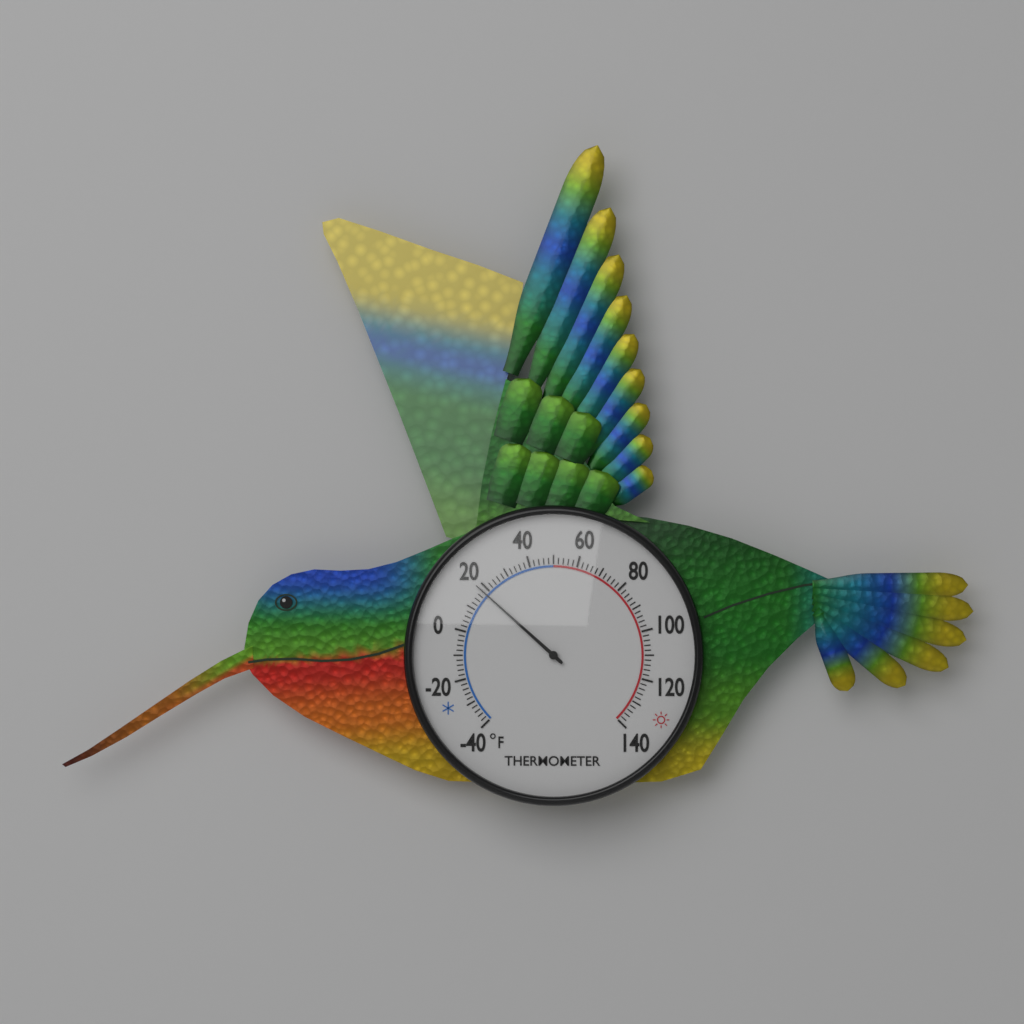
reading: 18 °F
